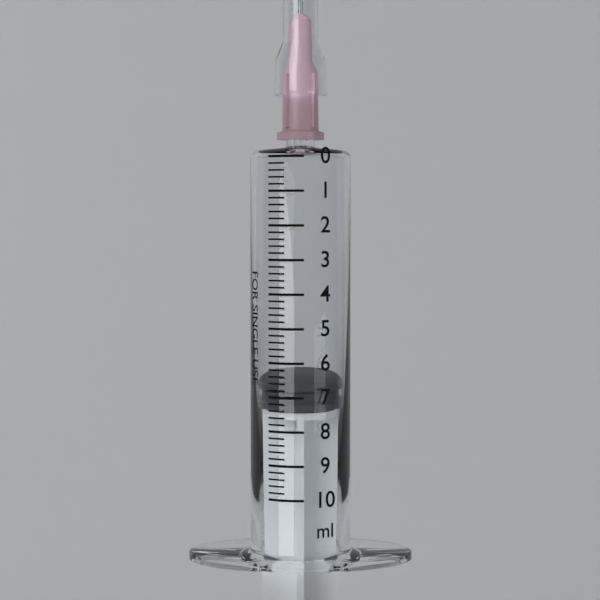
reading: 6.6 ml
